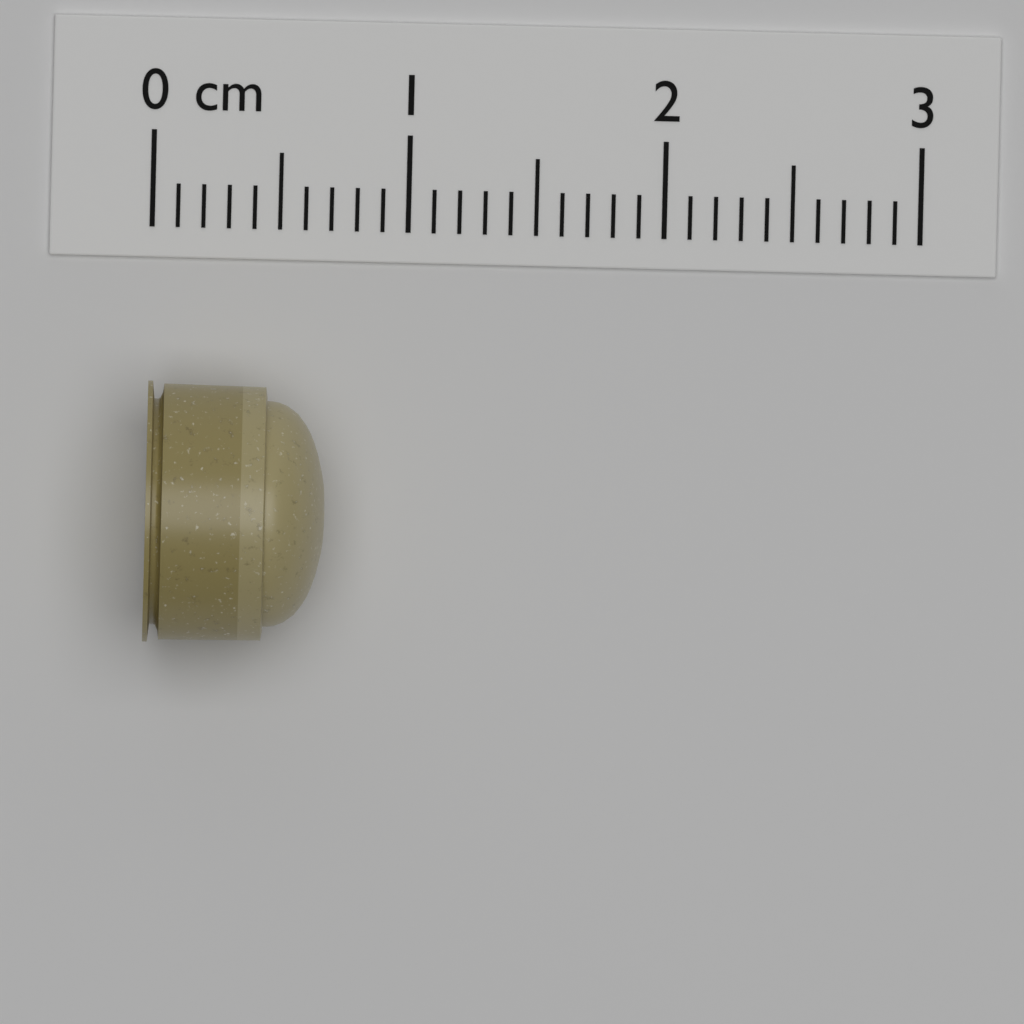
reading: 0.7 cm
